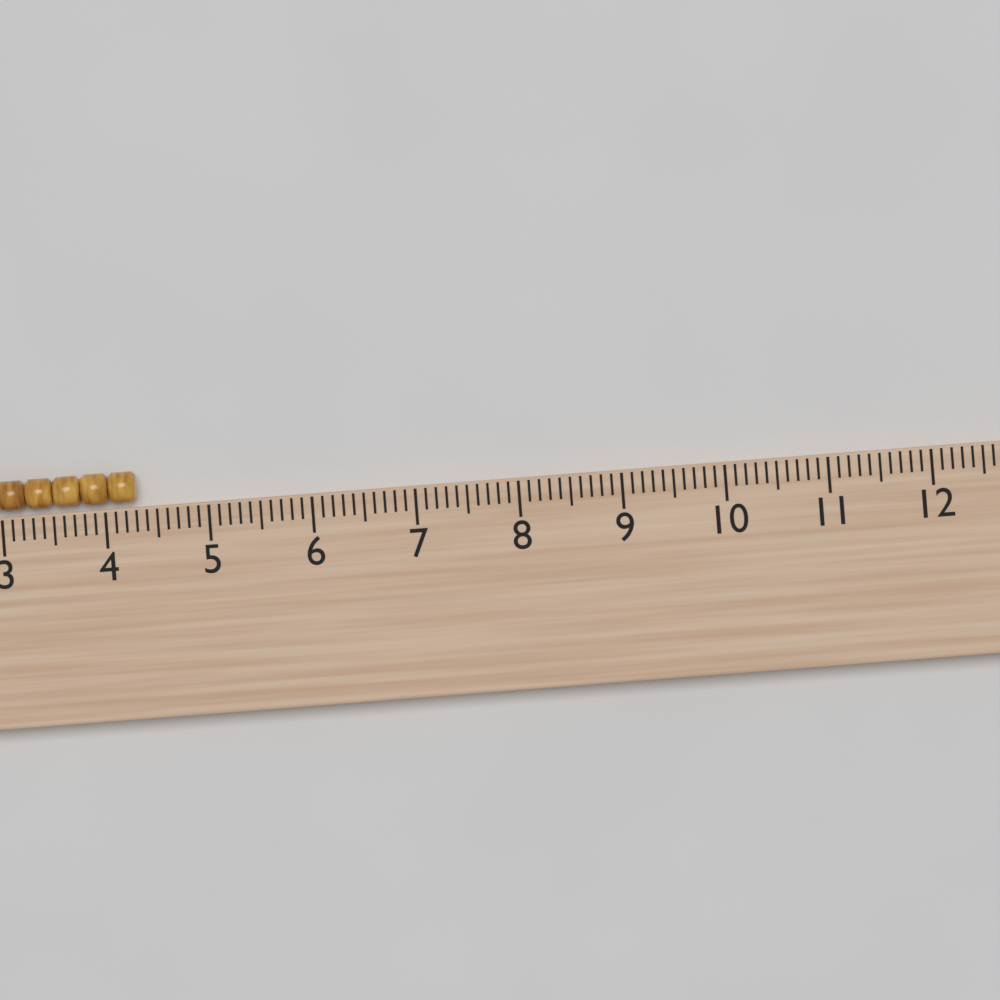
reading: 4.3 cm
